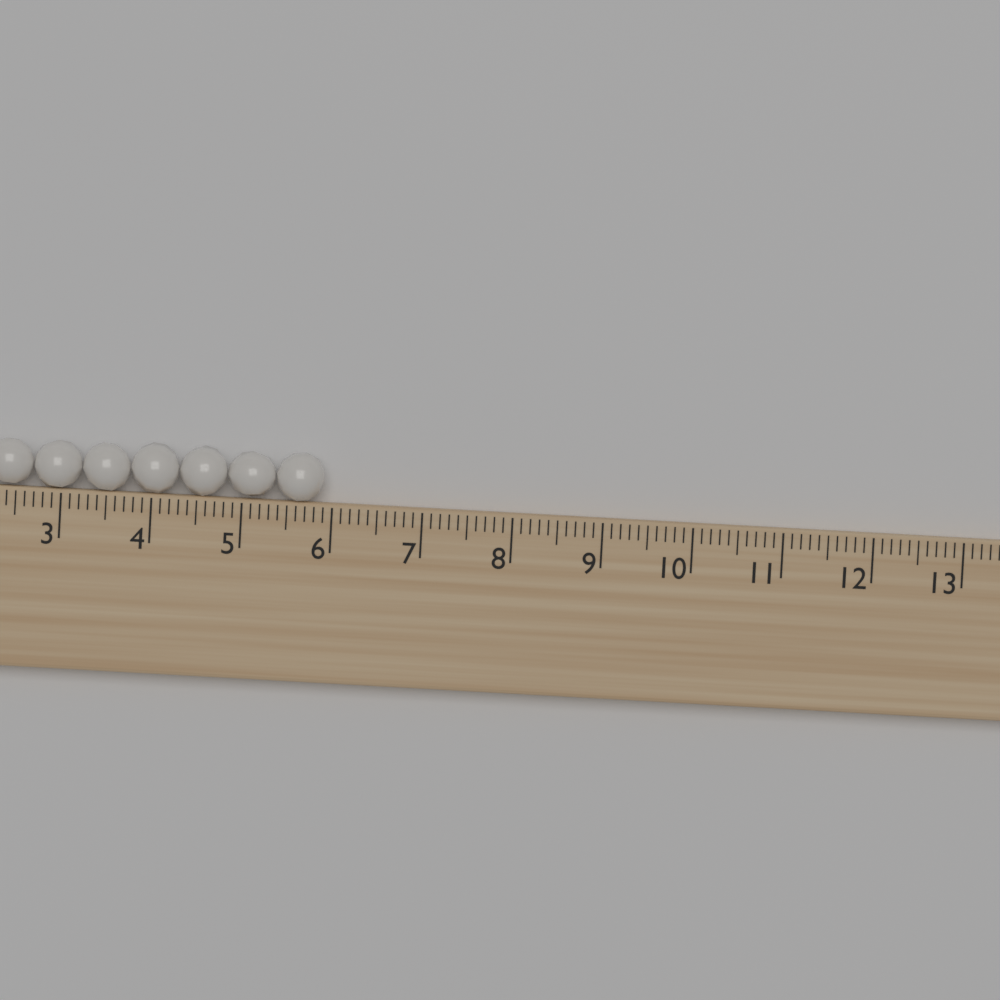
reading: 5.9 (no unit)
